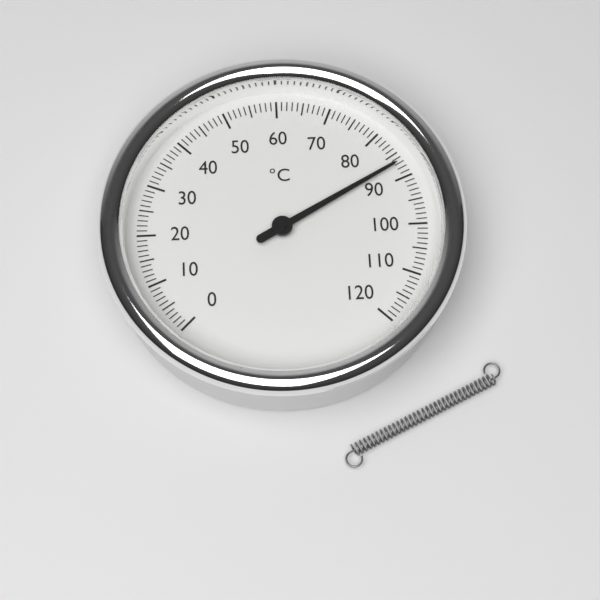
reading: 87 °C
